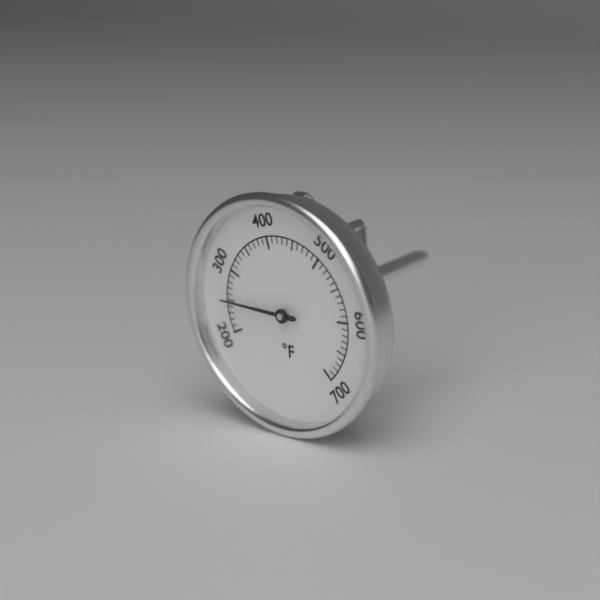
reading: 250 °F
